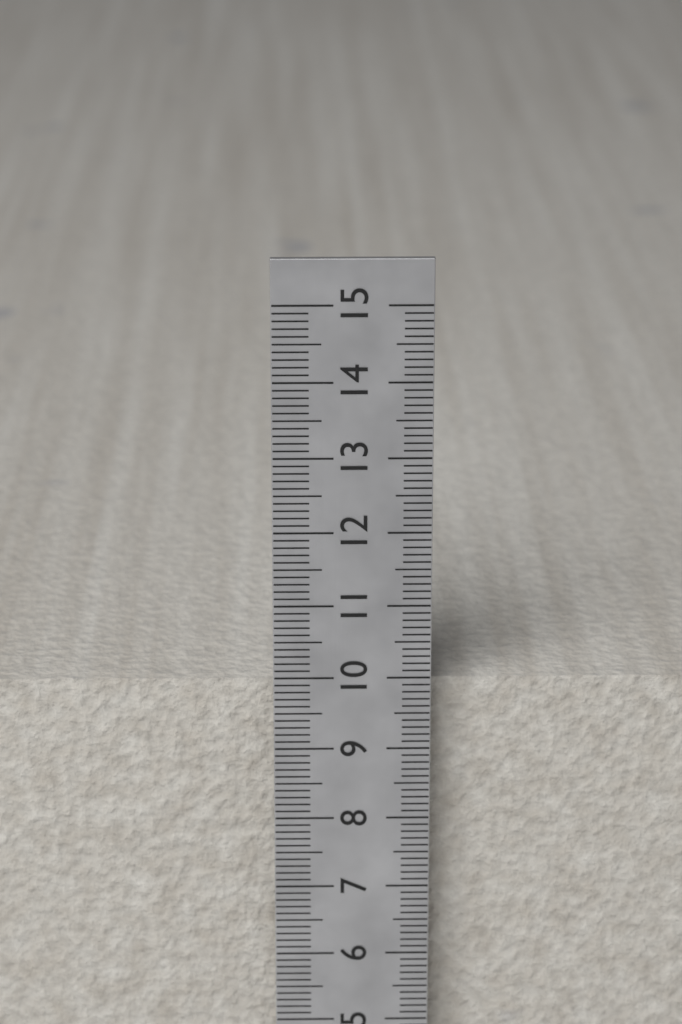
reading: 9.8 cm
